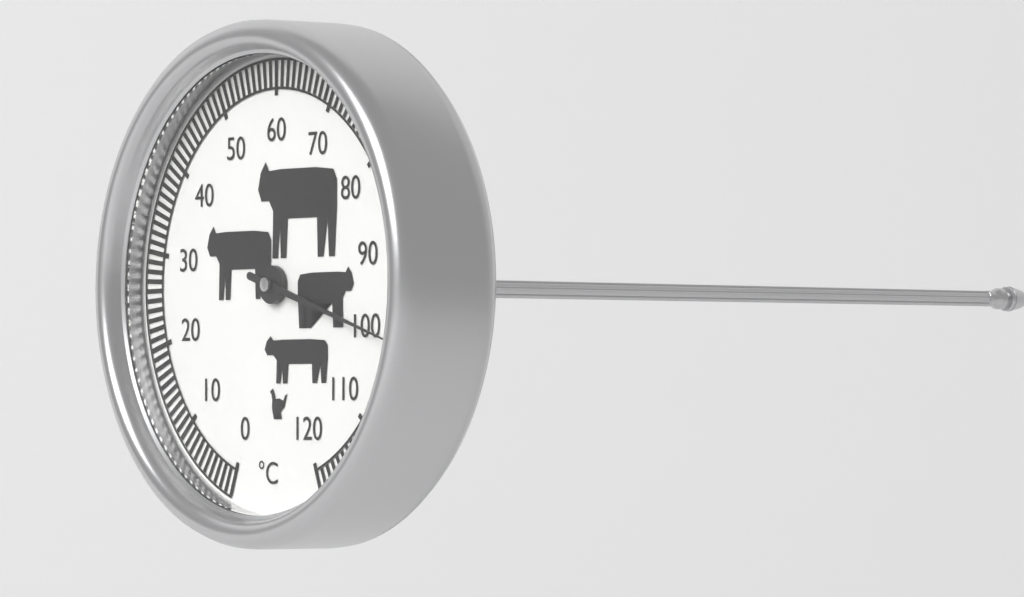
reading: 100 °C
